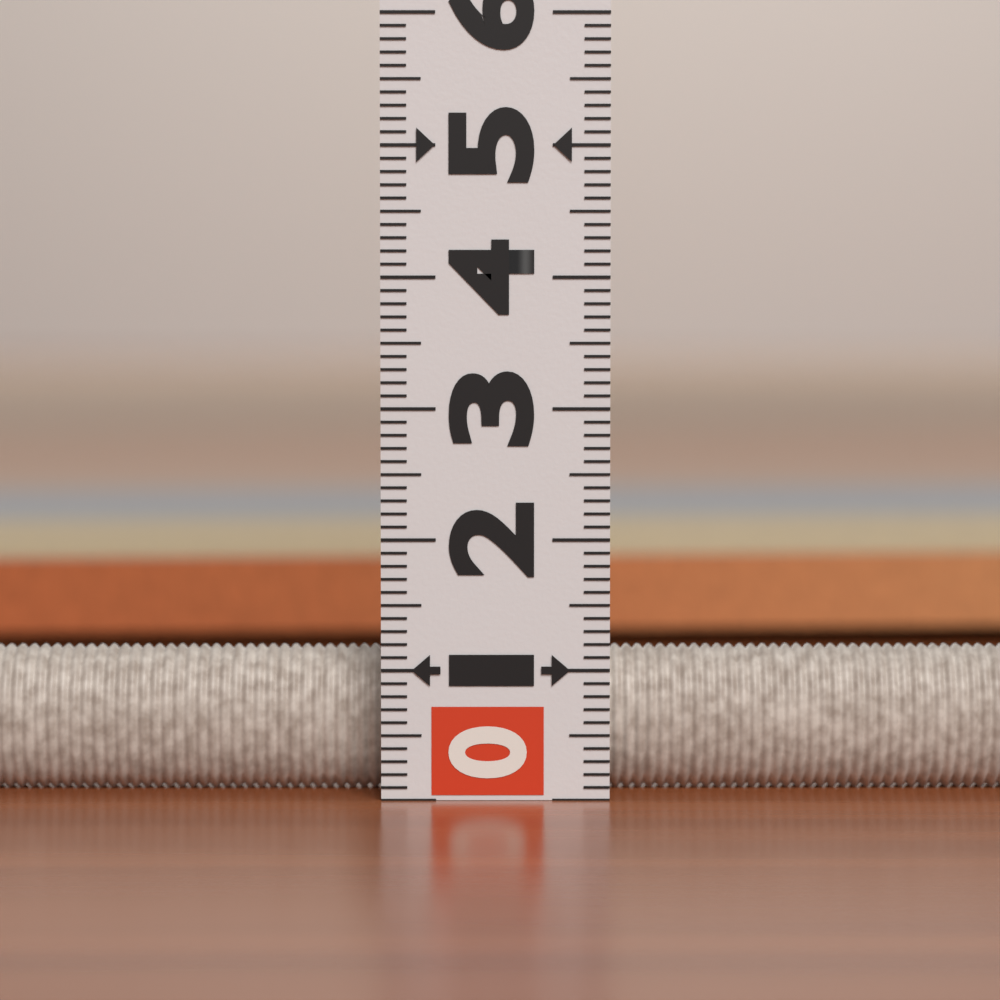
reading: 1.3 (no unit)
